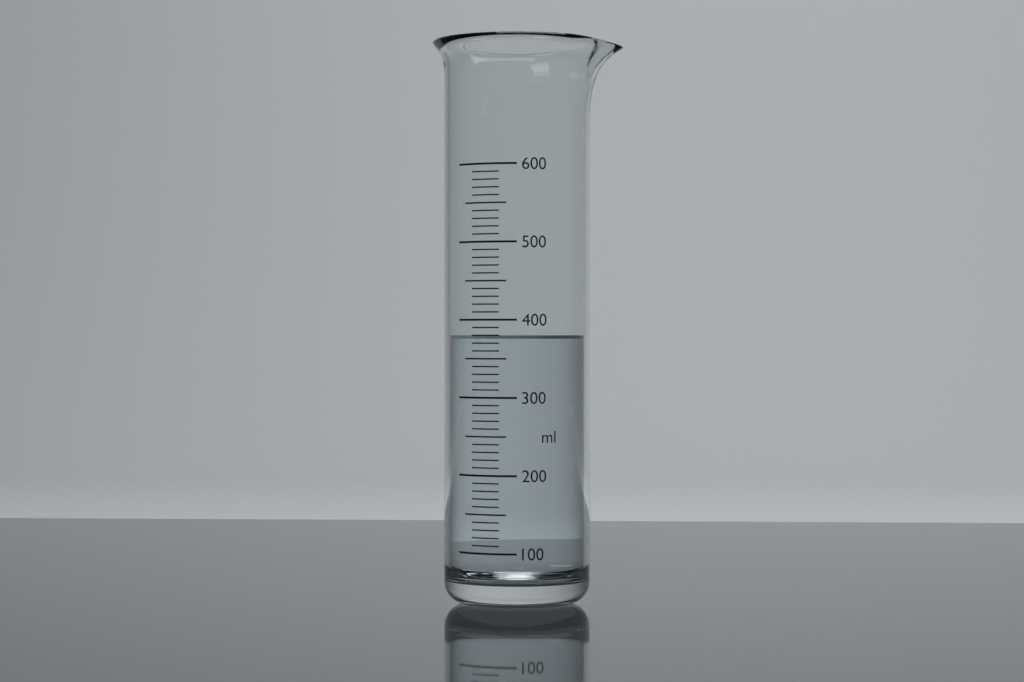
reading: 380 ml
